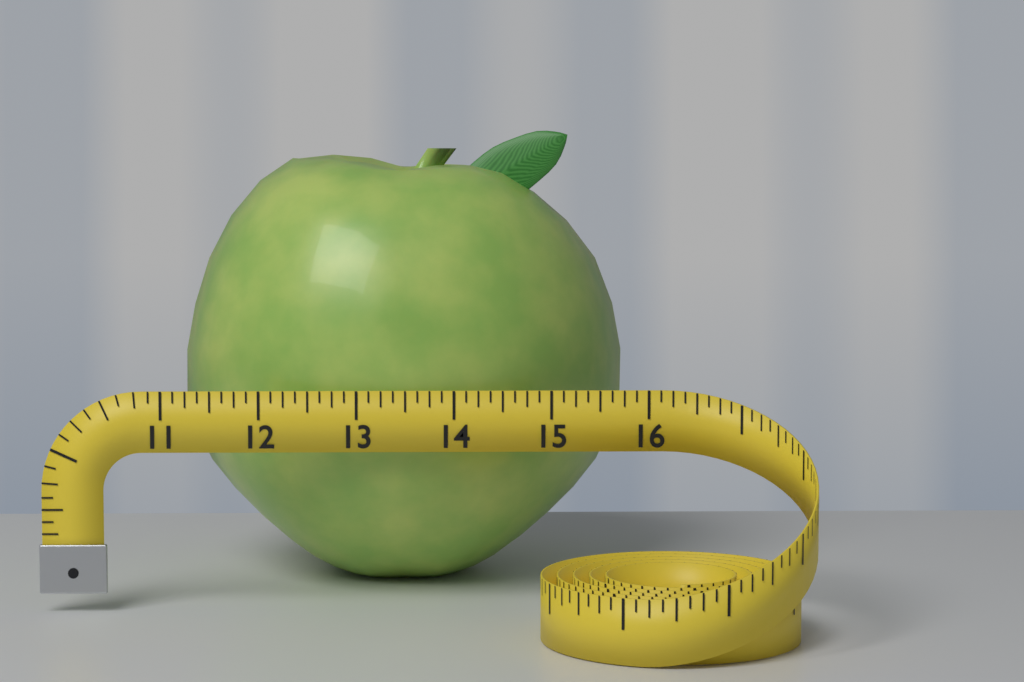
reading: 15.875 (no unit)
